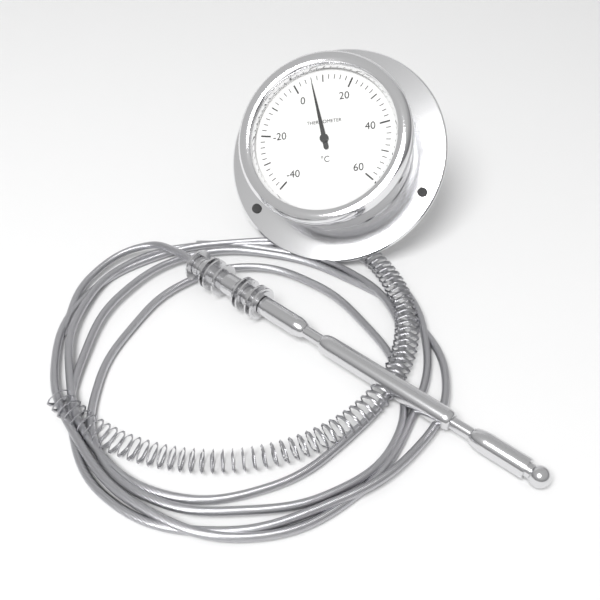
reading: 6 °C
